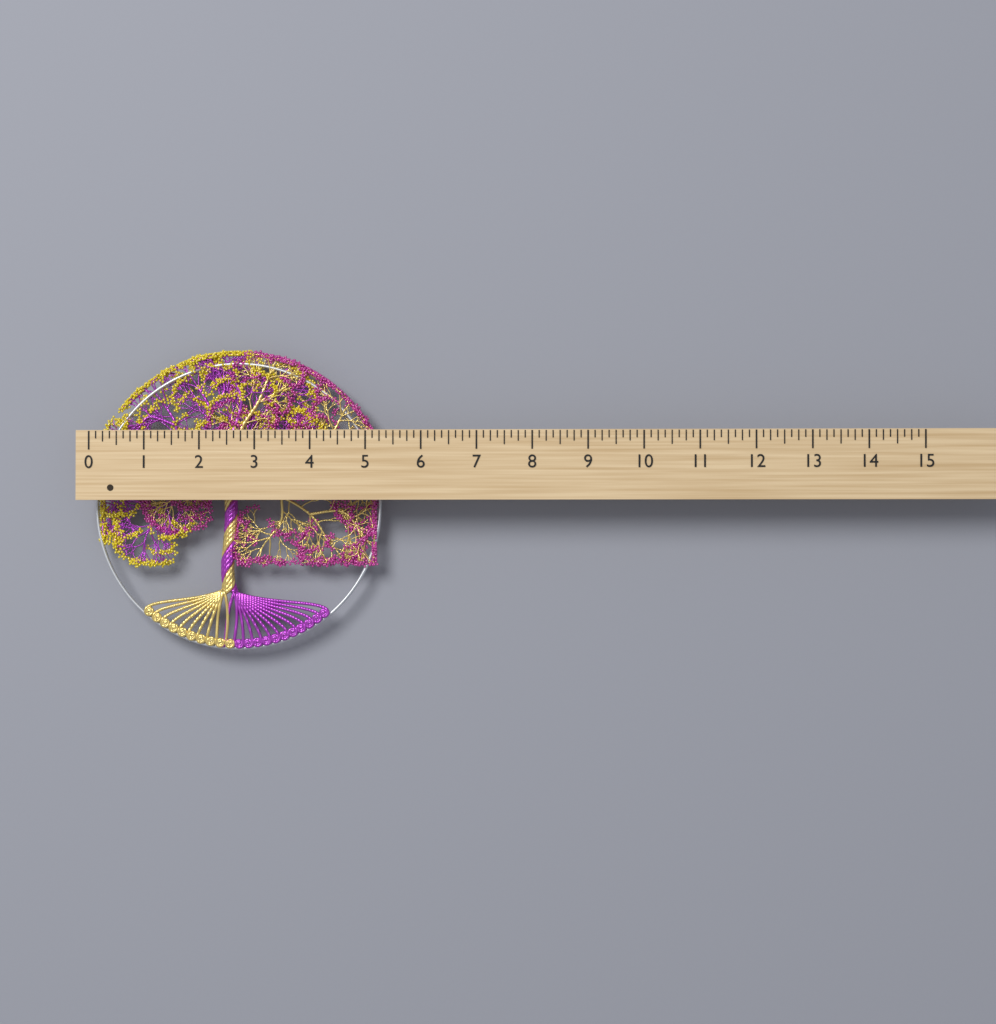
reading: 5.250 (no unit)
